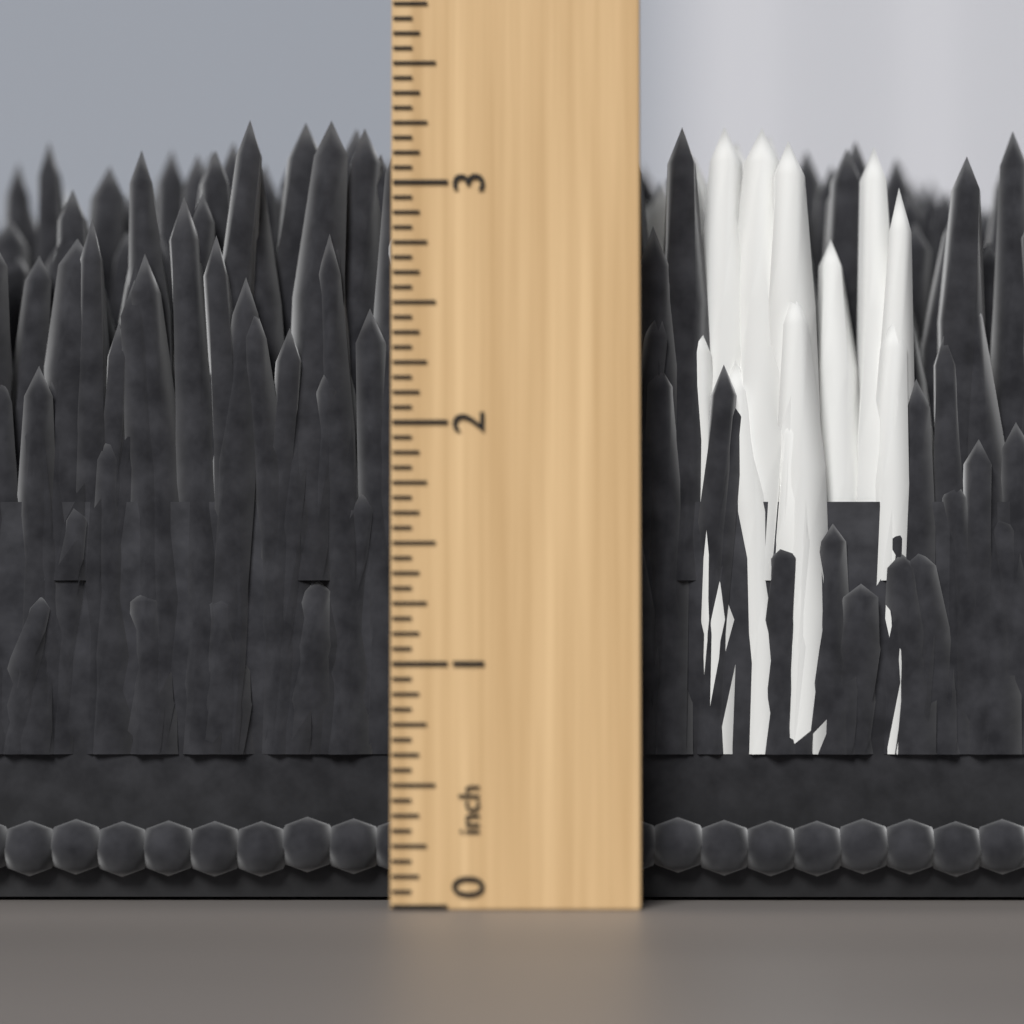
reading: 3.3750 inch
